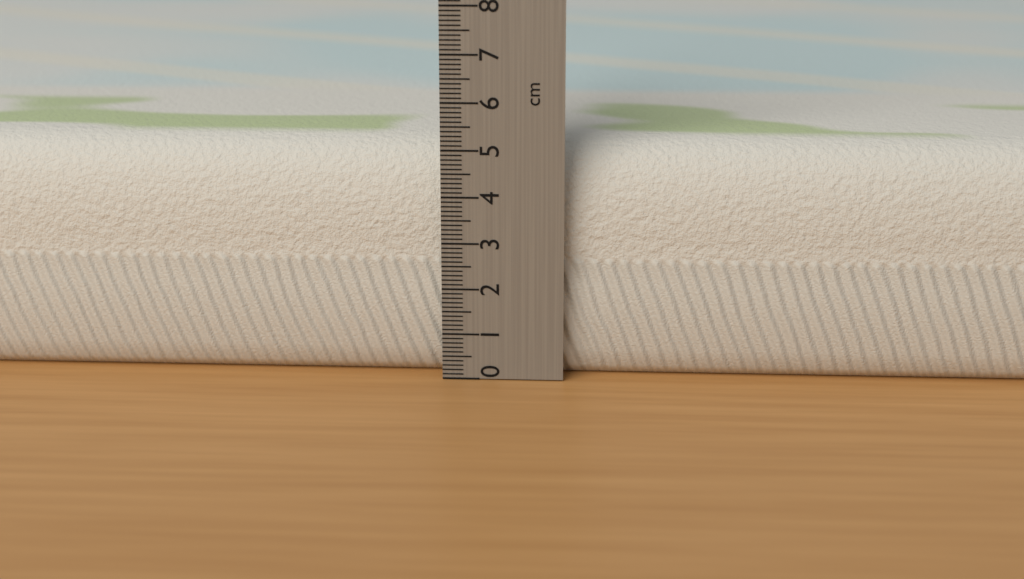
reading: 5.1 cm
